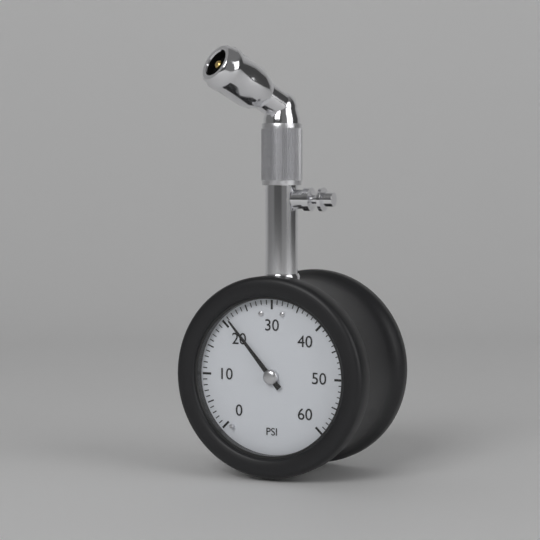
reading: 21 psi
